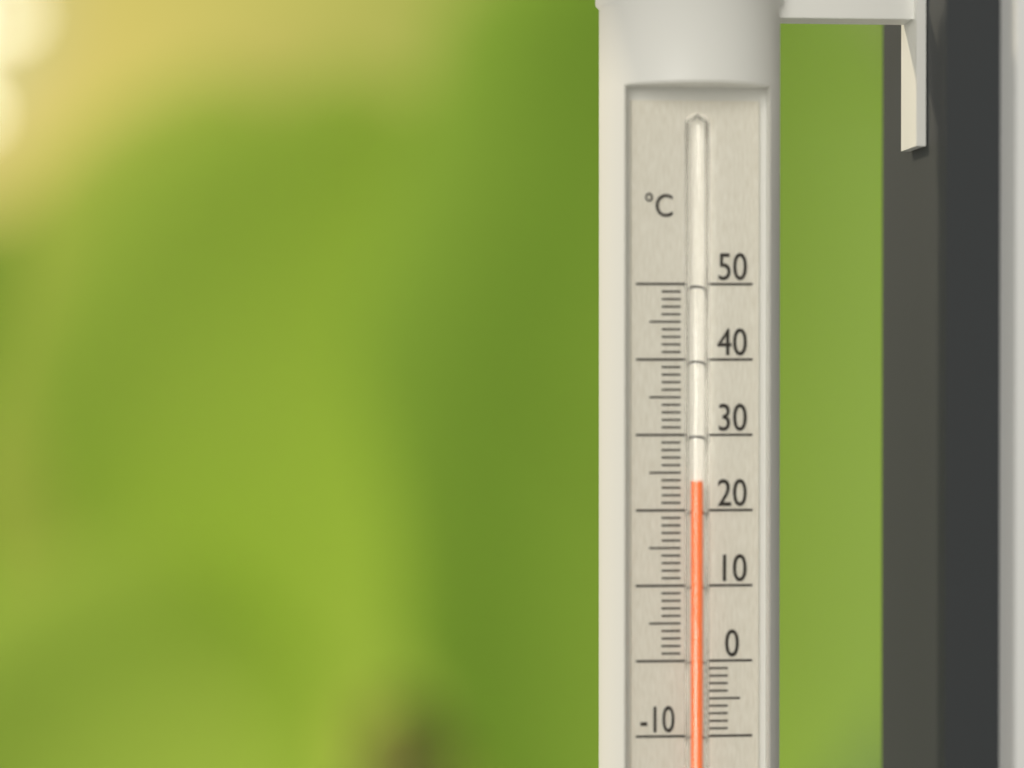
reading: 24 °C
